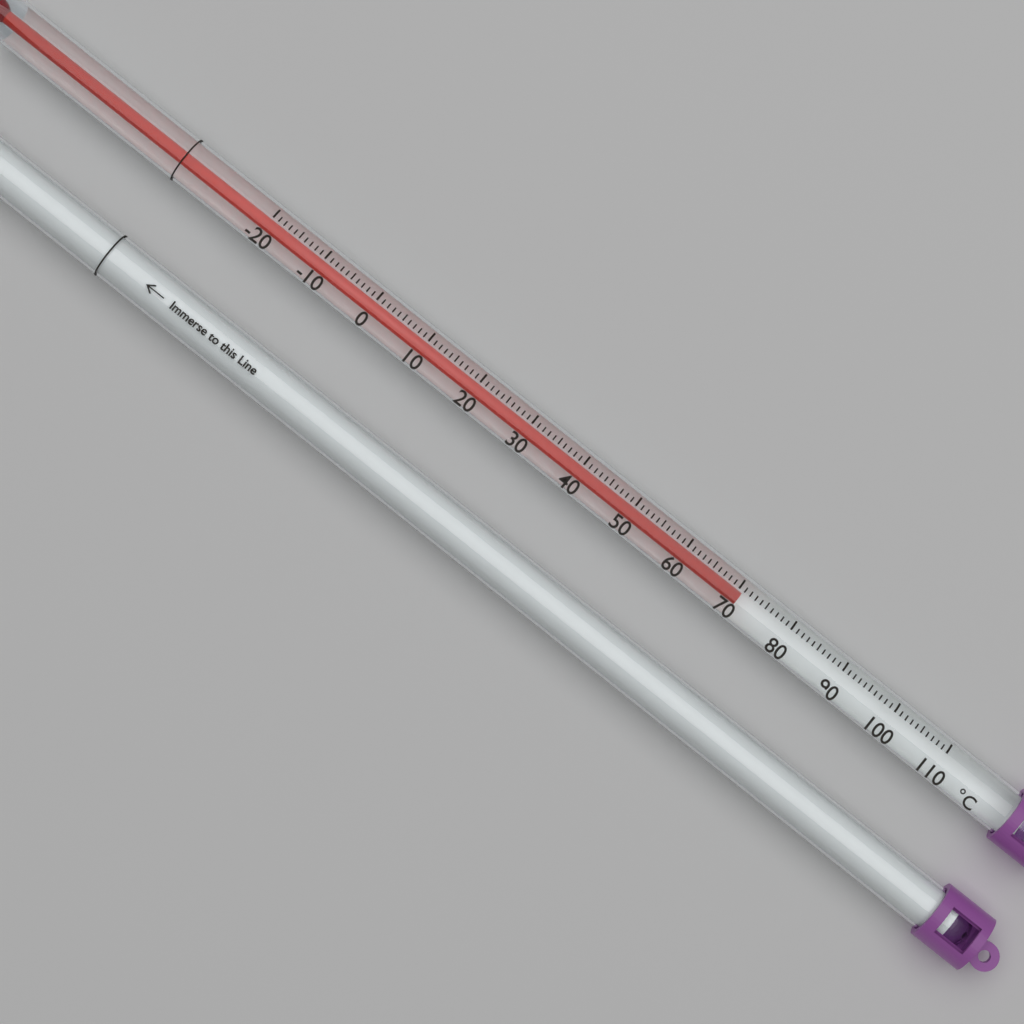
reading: 71 °C
